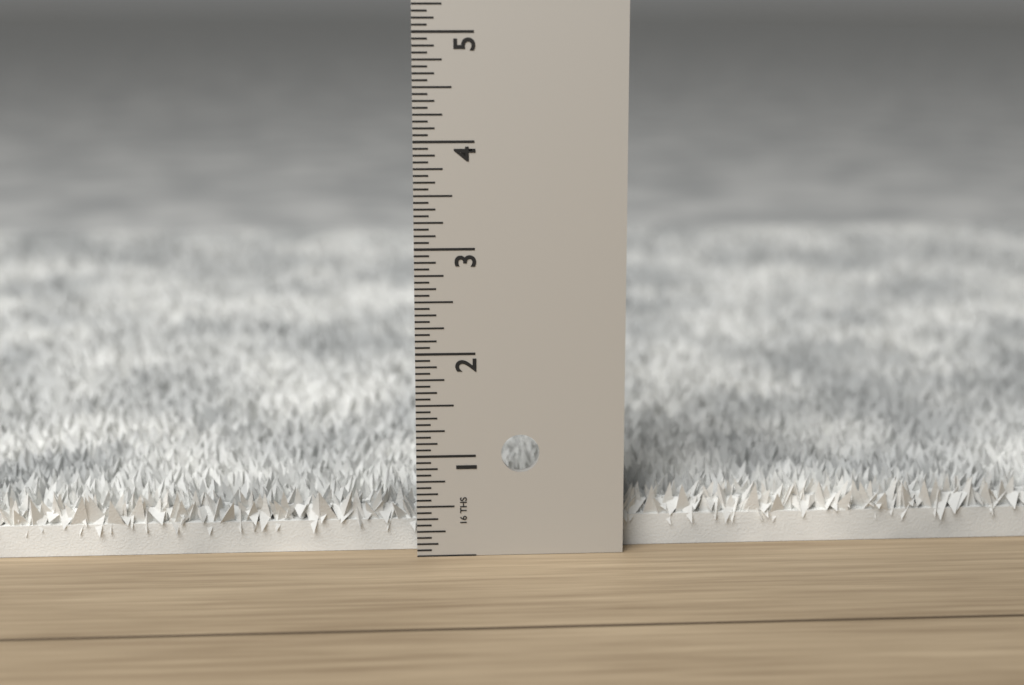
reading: 0.6250 in
